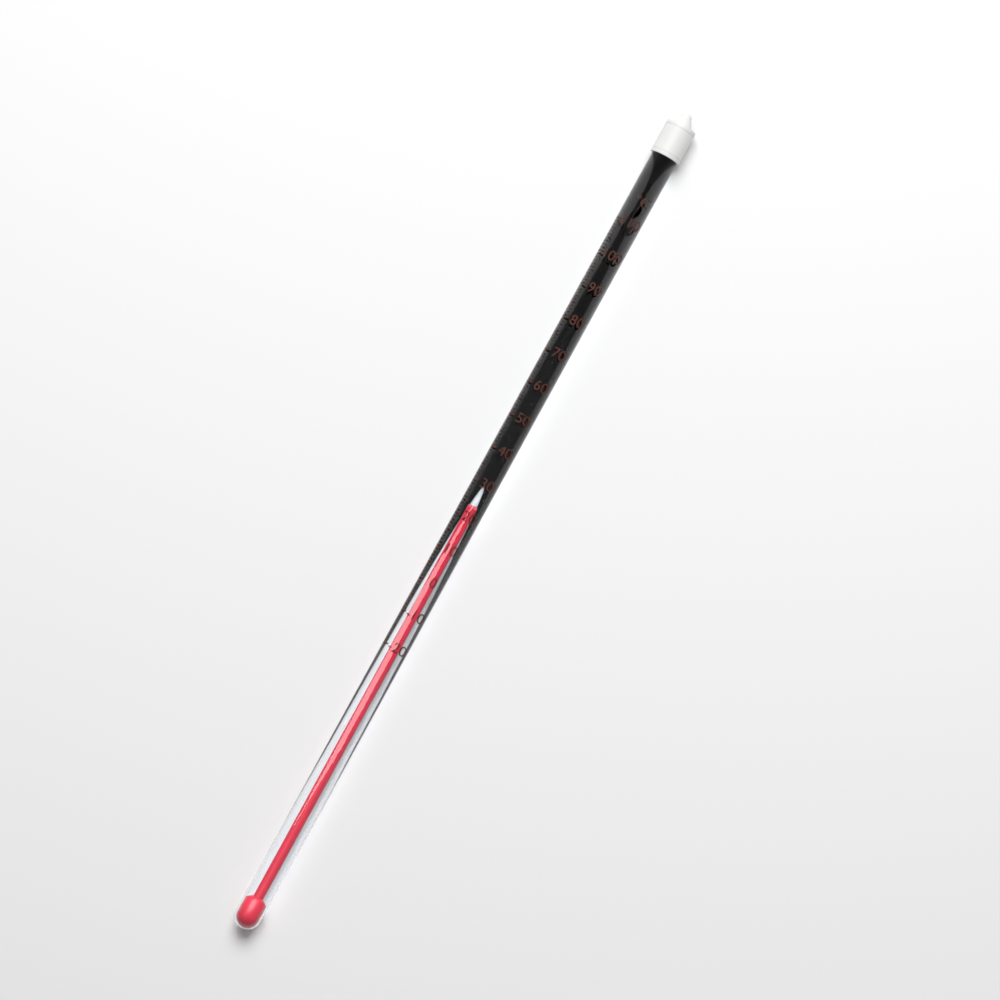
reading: 22 °C
